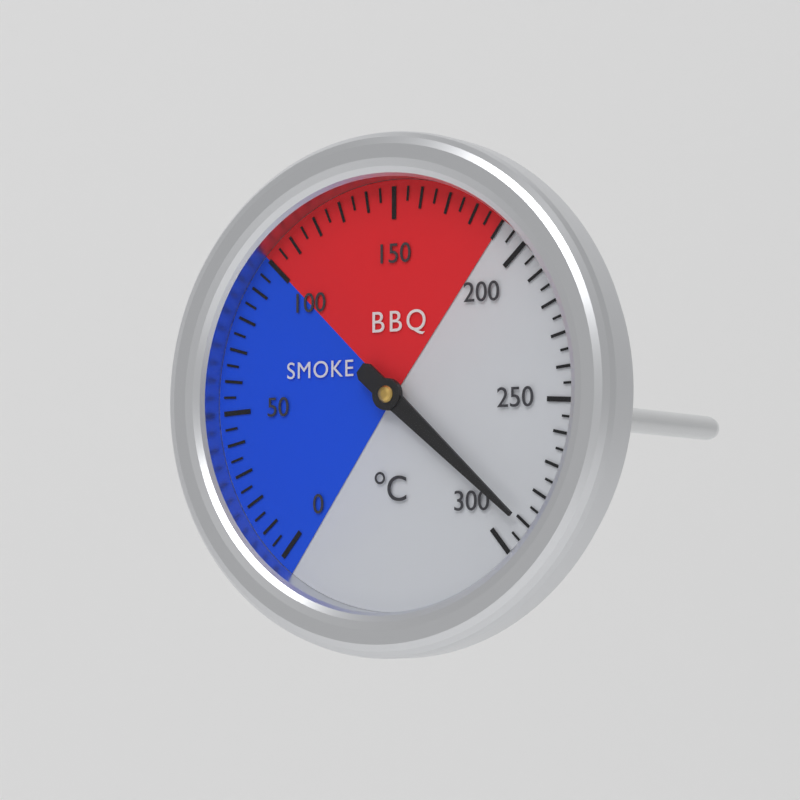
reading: 290 °C
